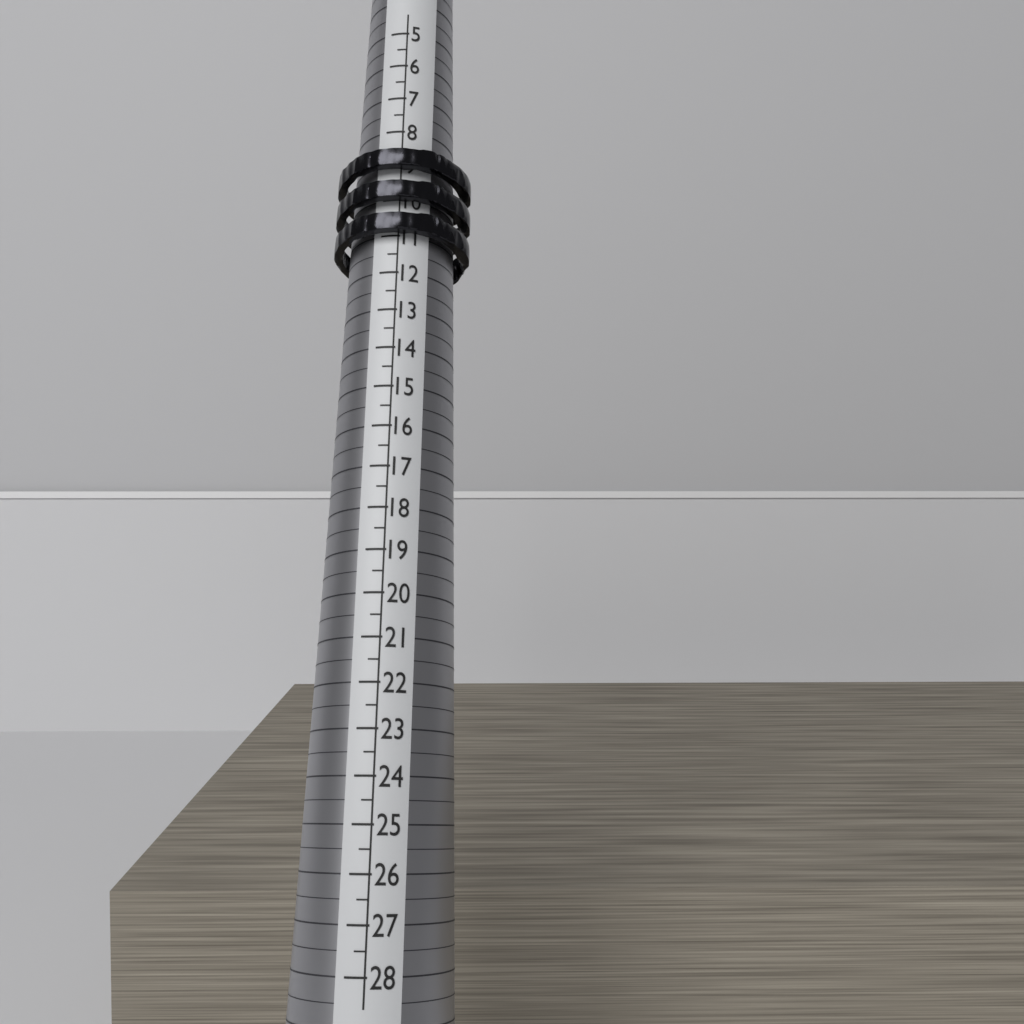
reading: 11.0 (no unit)
